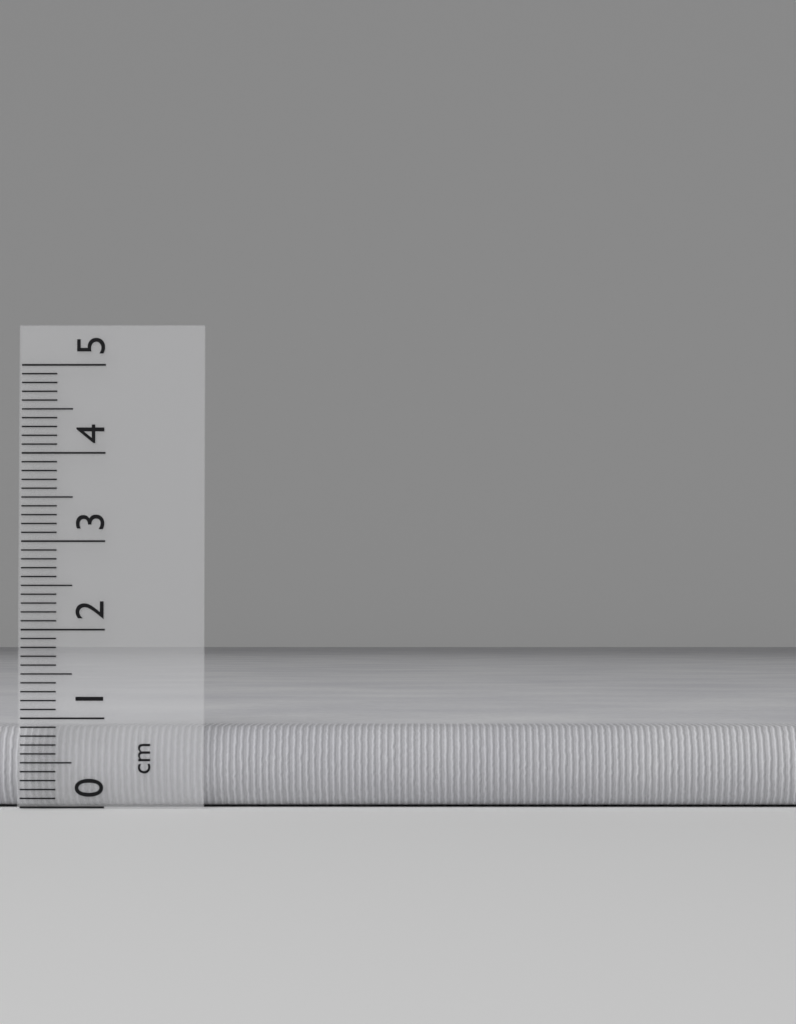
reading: 0.9 cm
